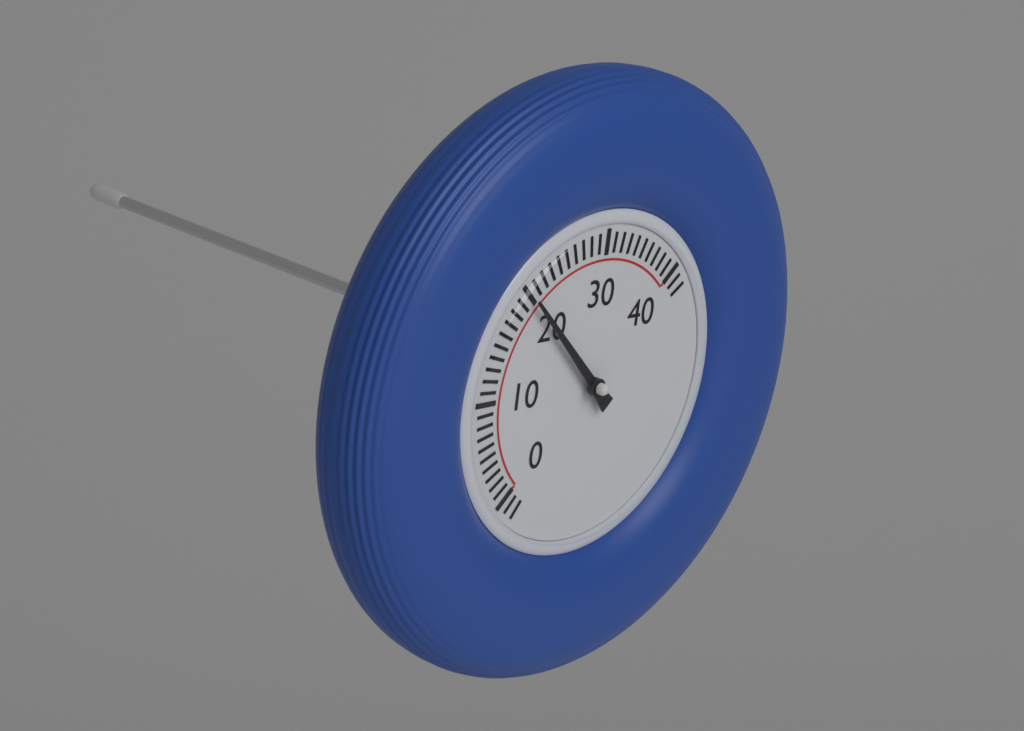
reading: 20 (no unit)
